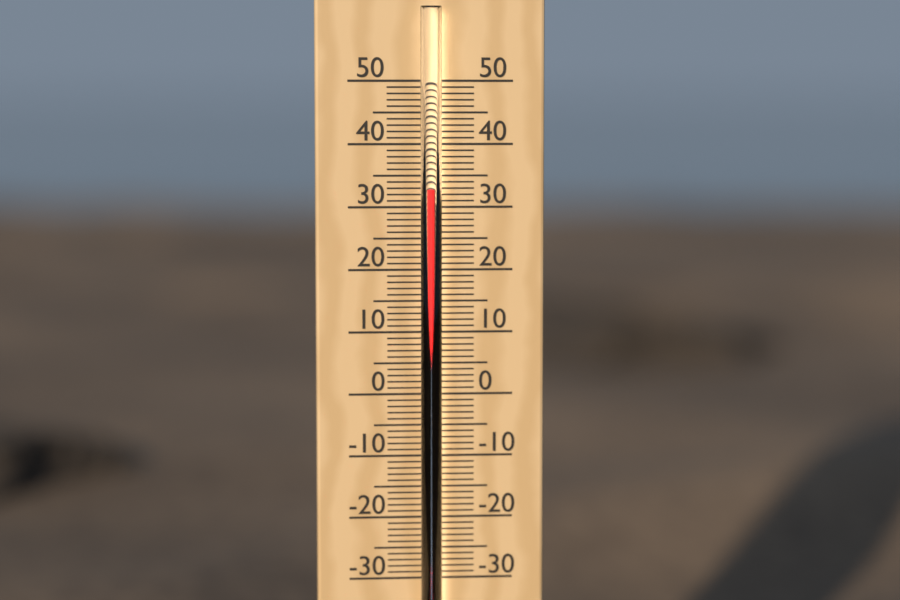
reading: 33 °C
